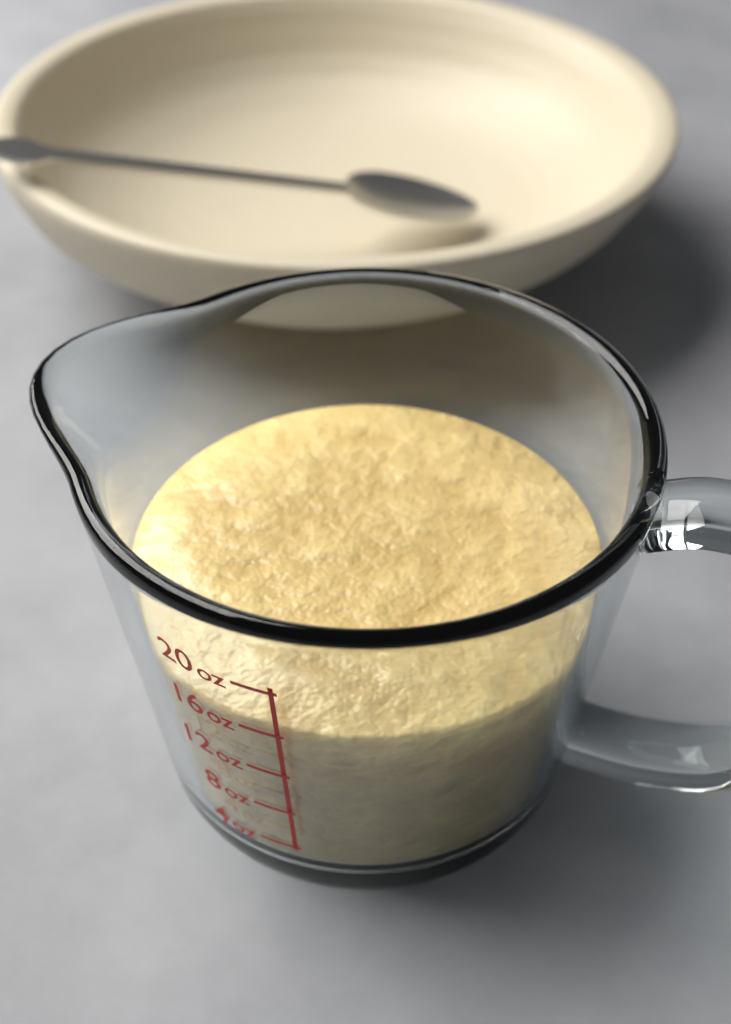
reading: 16 oz
